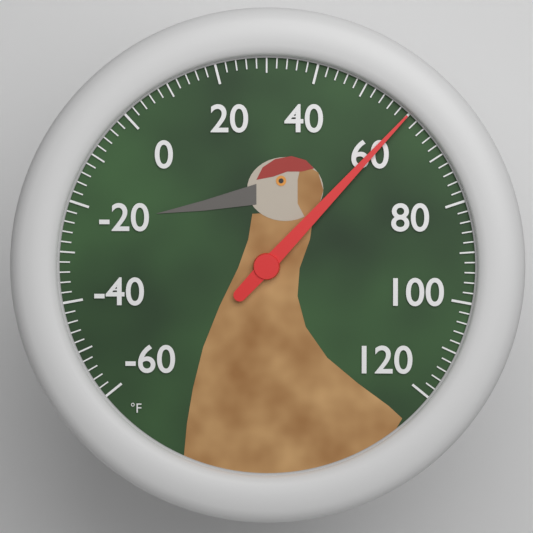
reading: 60 °F
